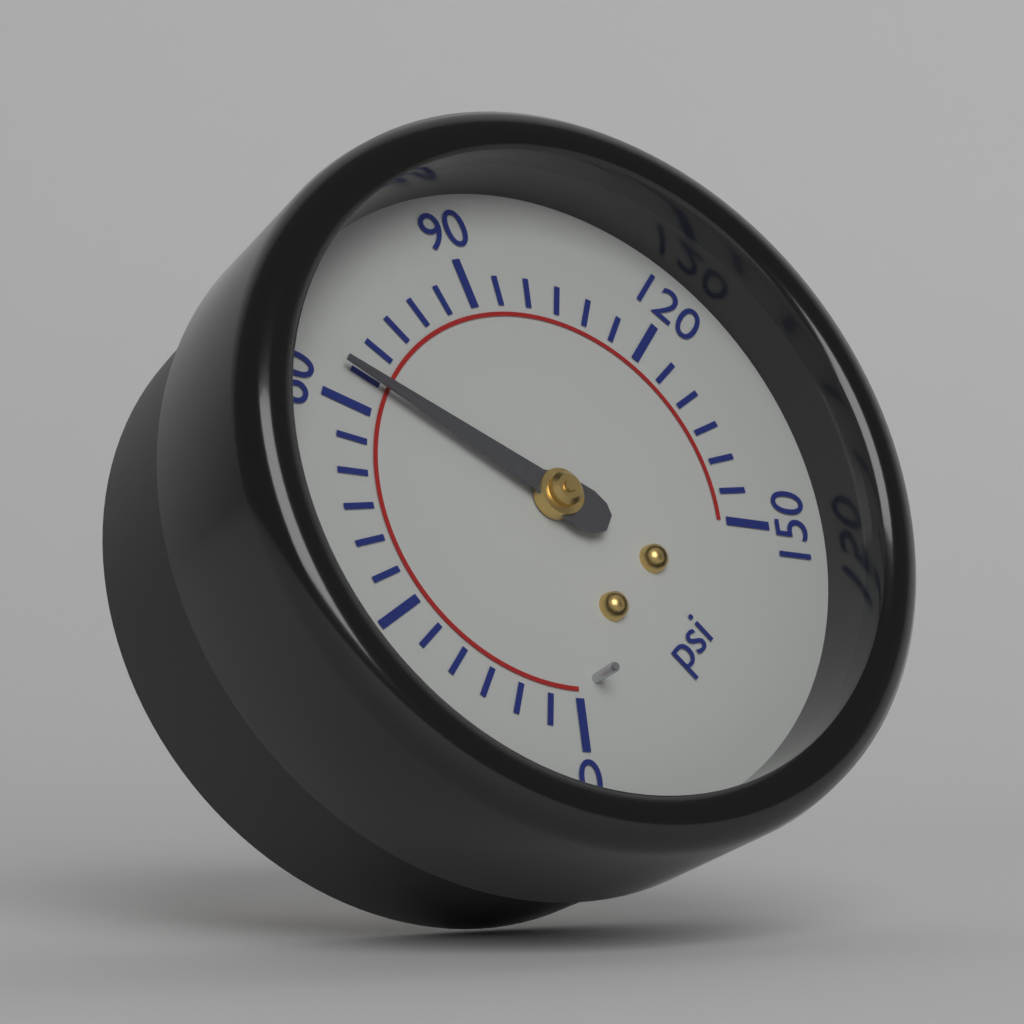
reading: 65 psi
